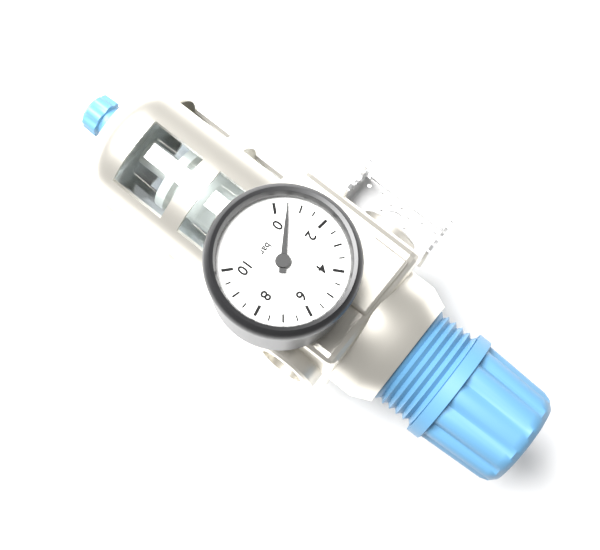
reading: 0.5 bar
